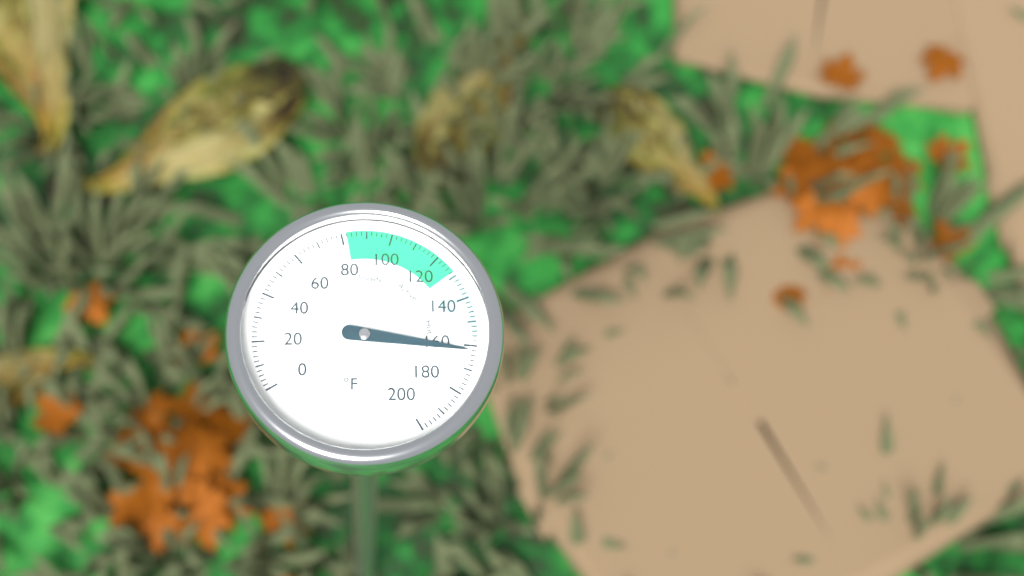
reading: 162 °F
